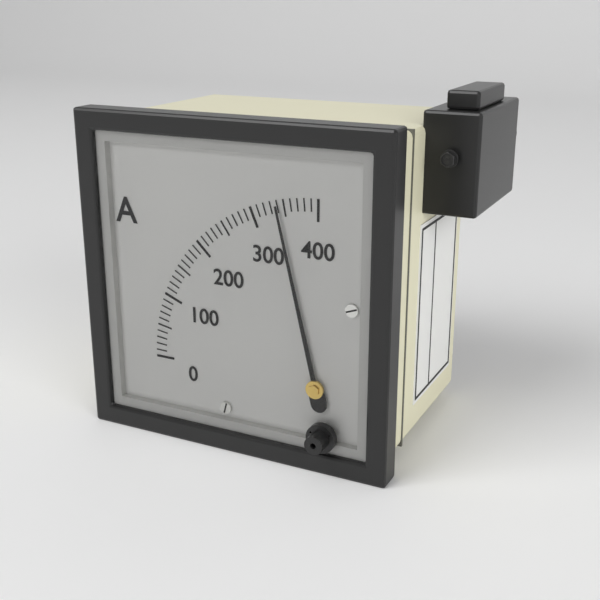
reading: 340 A
